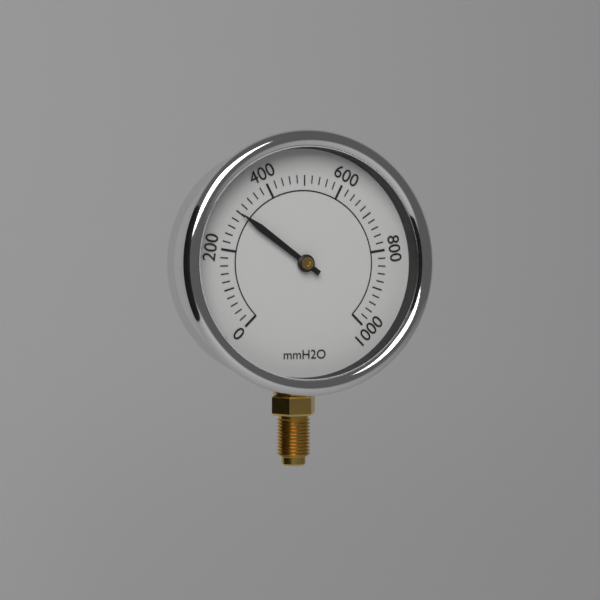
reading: 300 mmH2O
